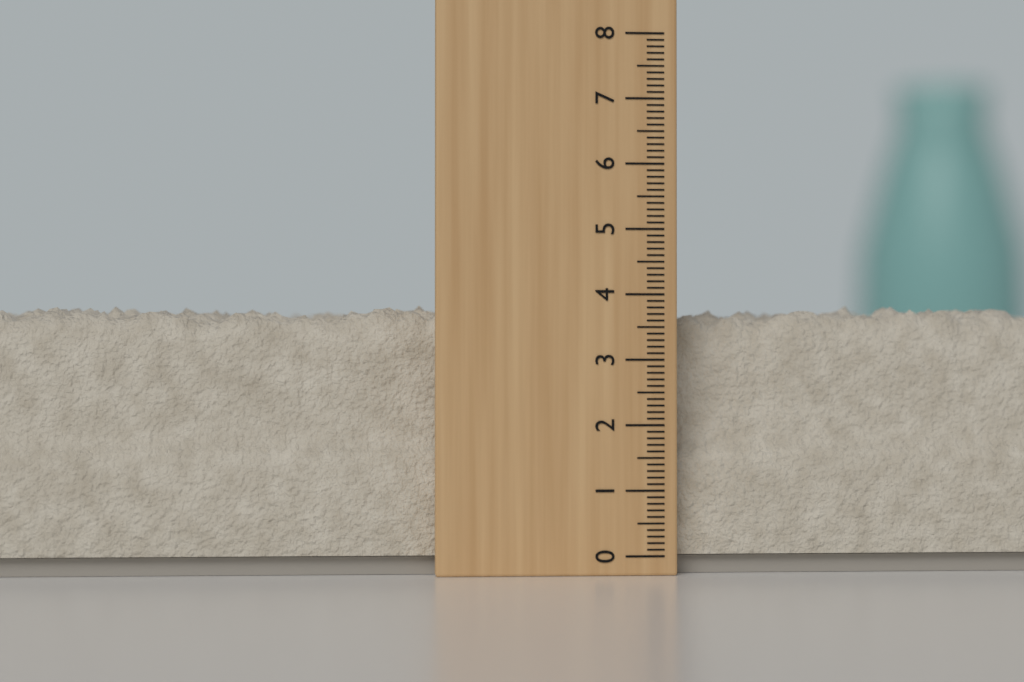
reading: 3.9 (no unit)
